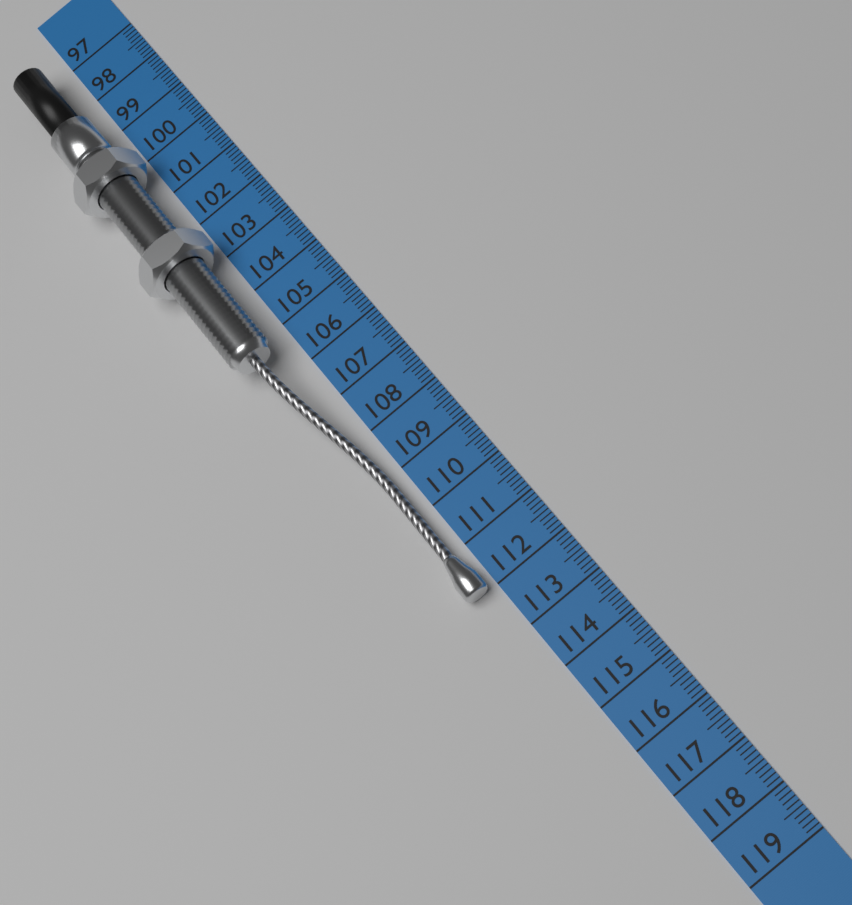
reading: 112.0 cm
